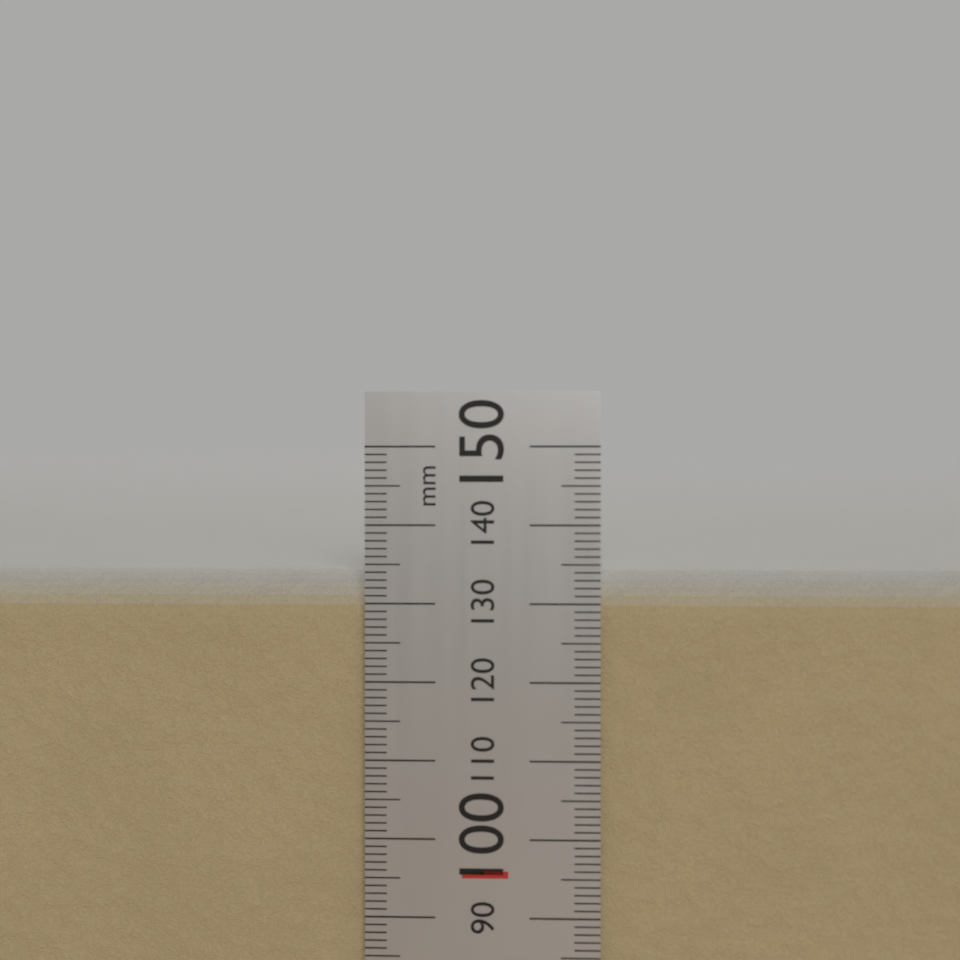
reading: 134 mm
